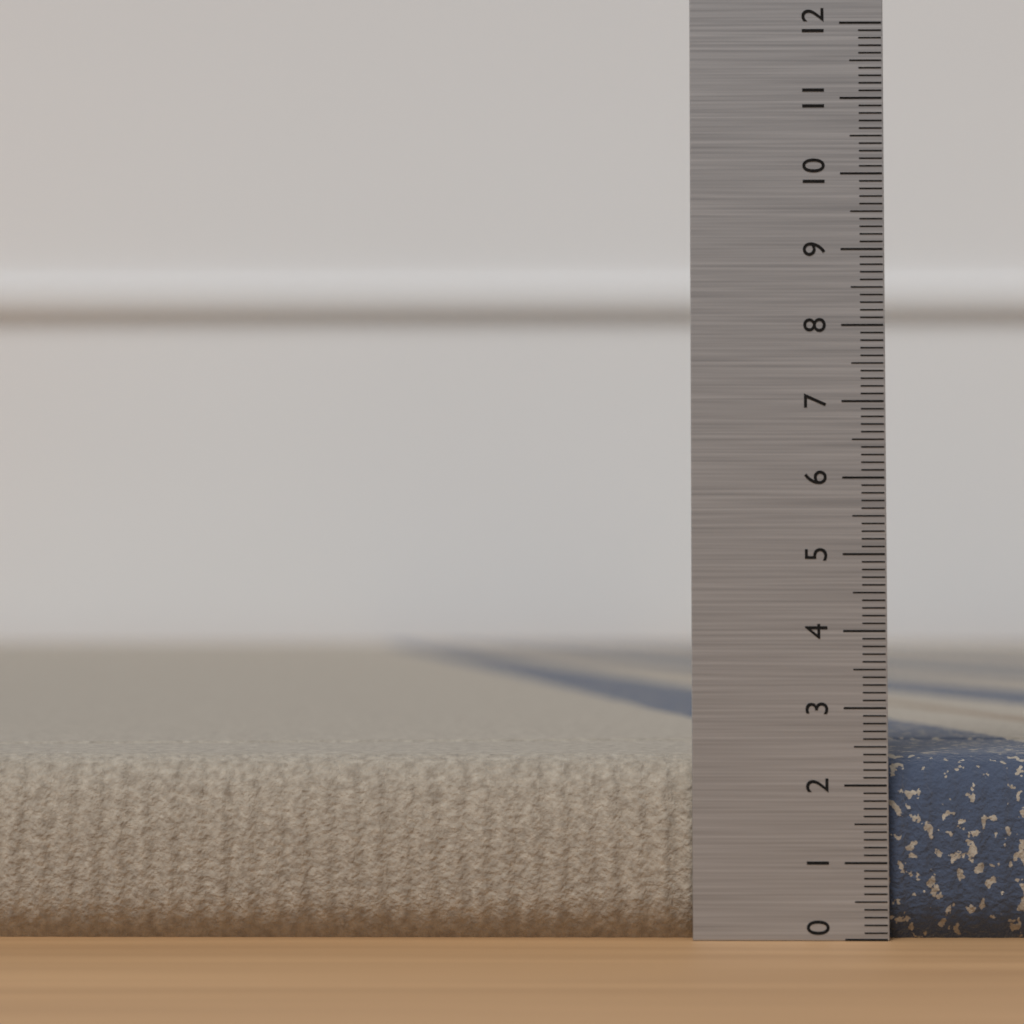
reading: 2.4 (no unit)
